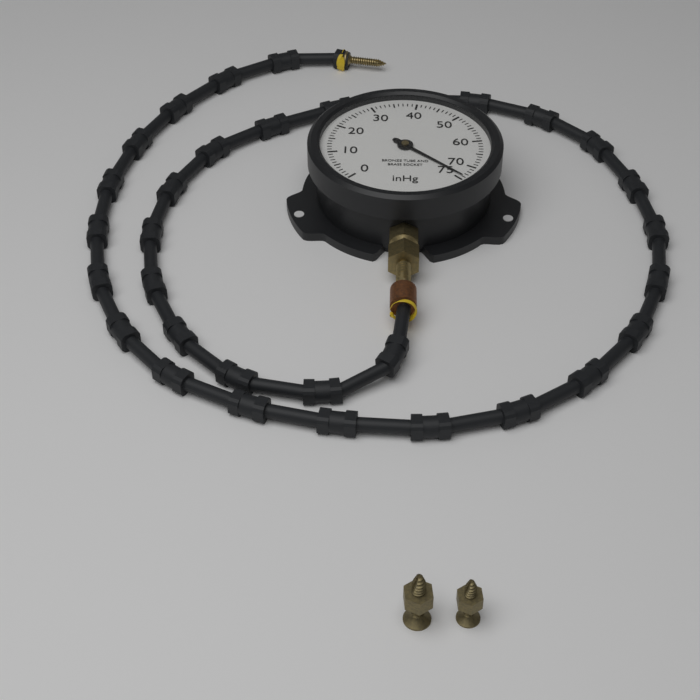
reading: 74 inHg
